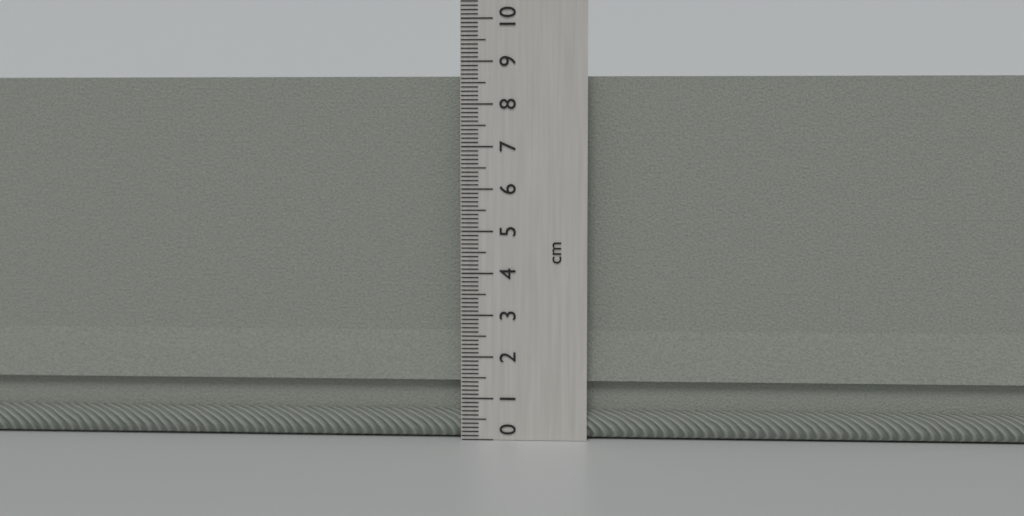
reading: 8.7 cm
